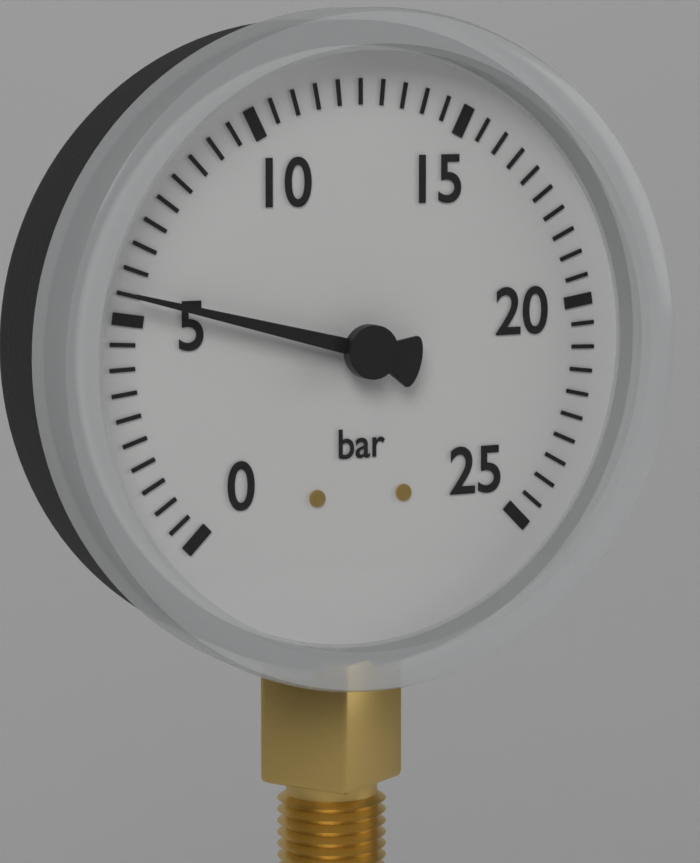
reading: 5.5 bar
